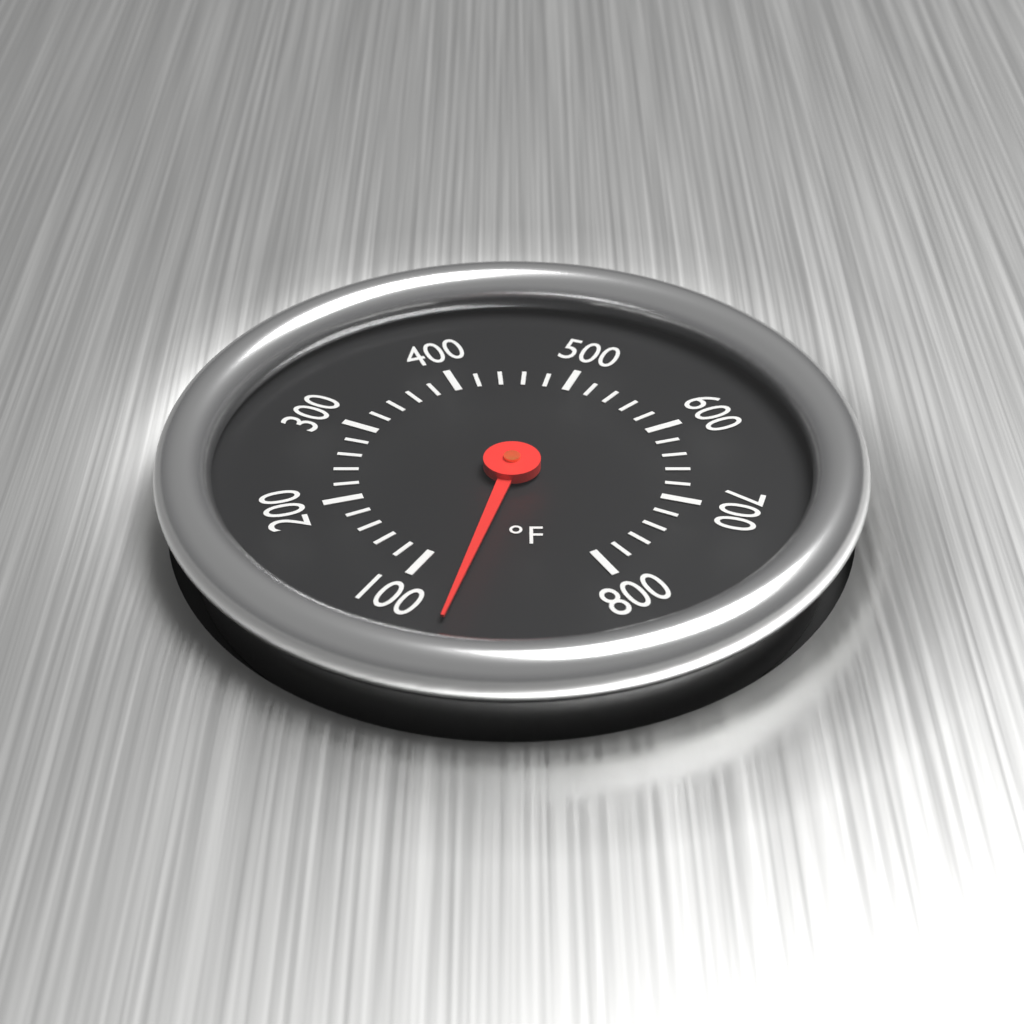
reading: 65 °F
